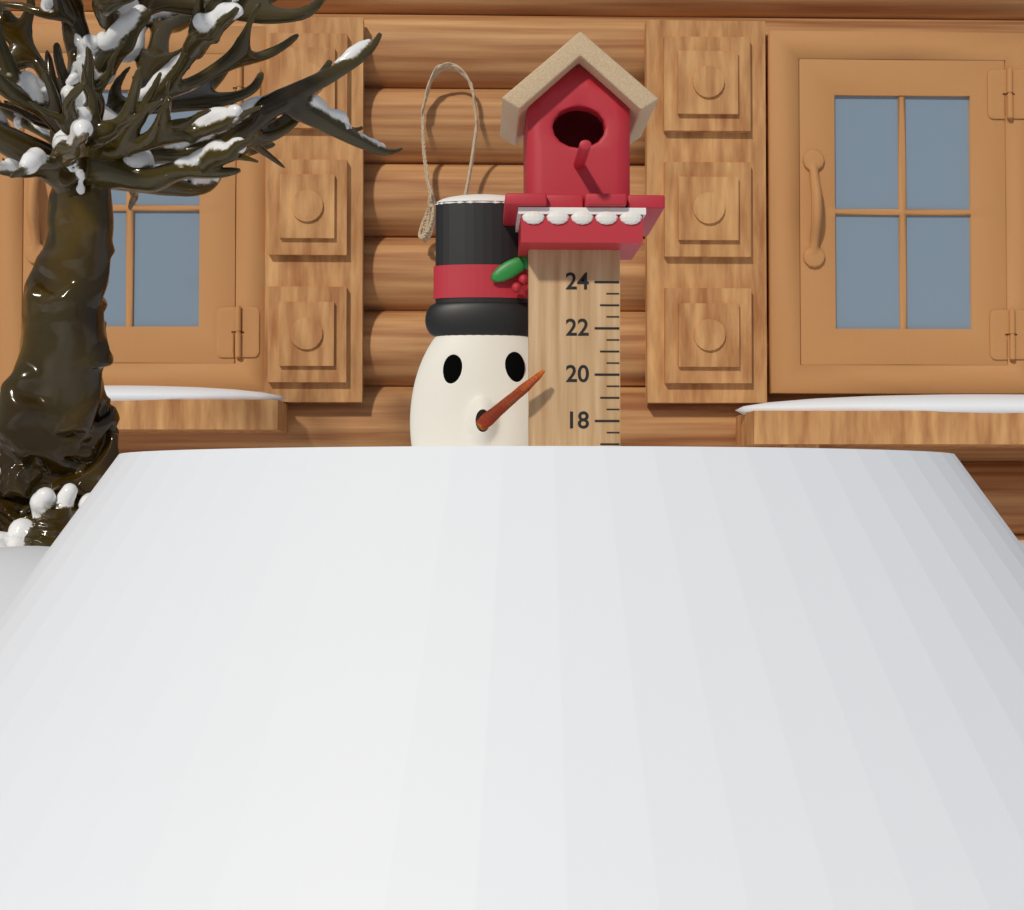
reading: 16.5 (no unit)
